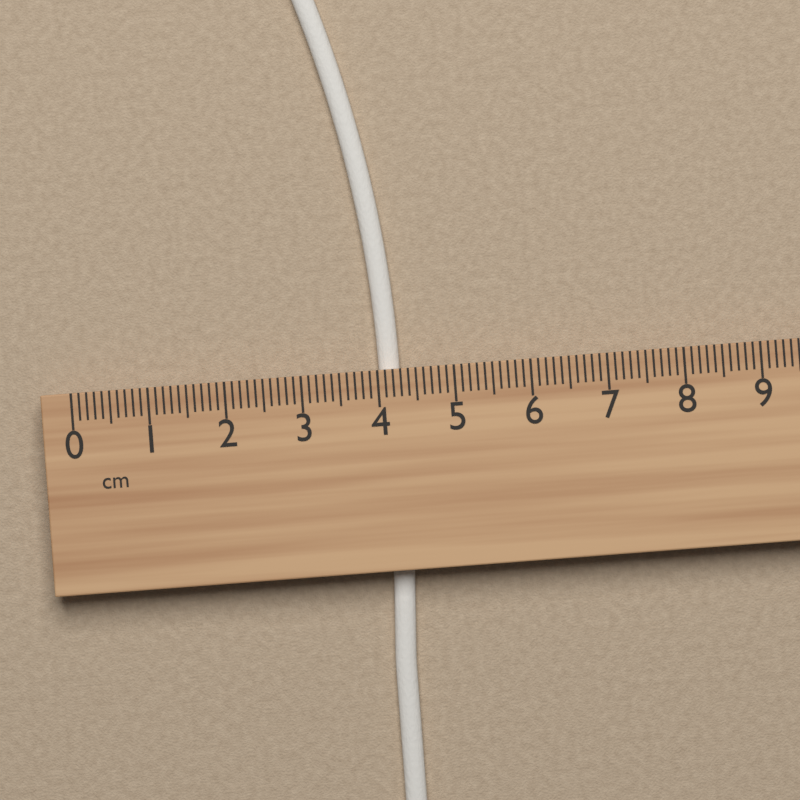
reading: 4.3 cm
